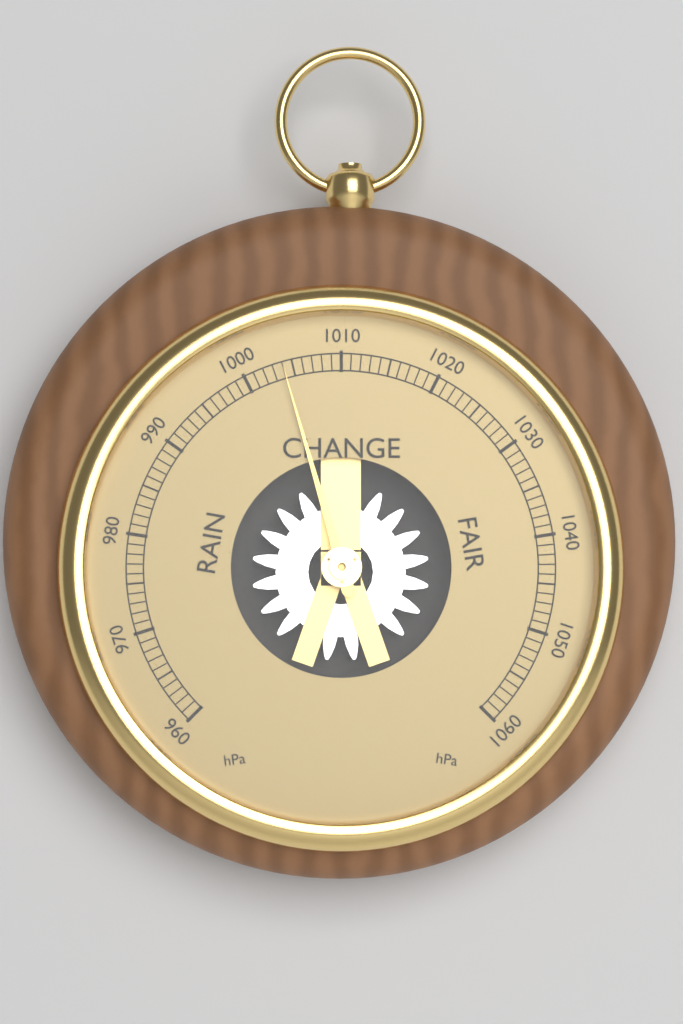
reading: 1004 hPa
